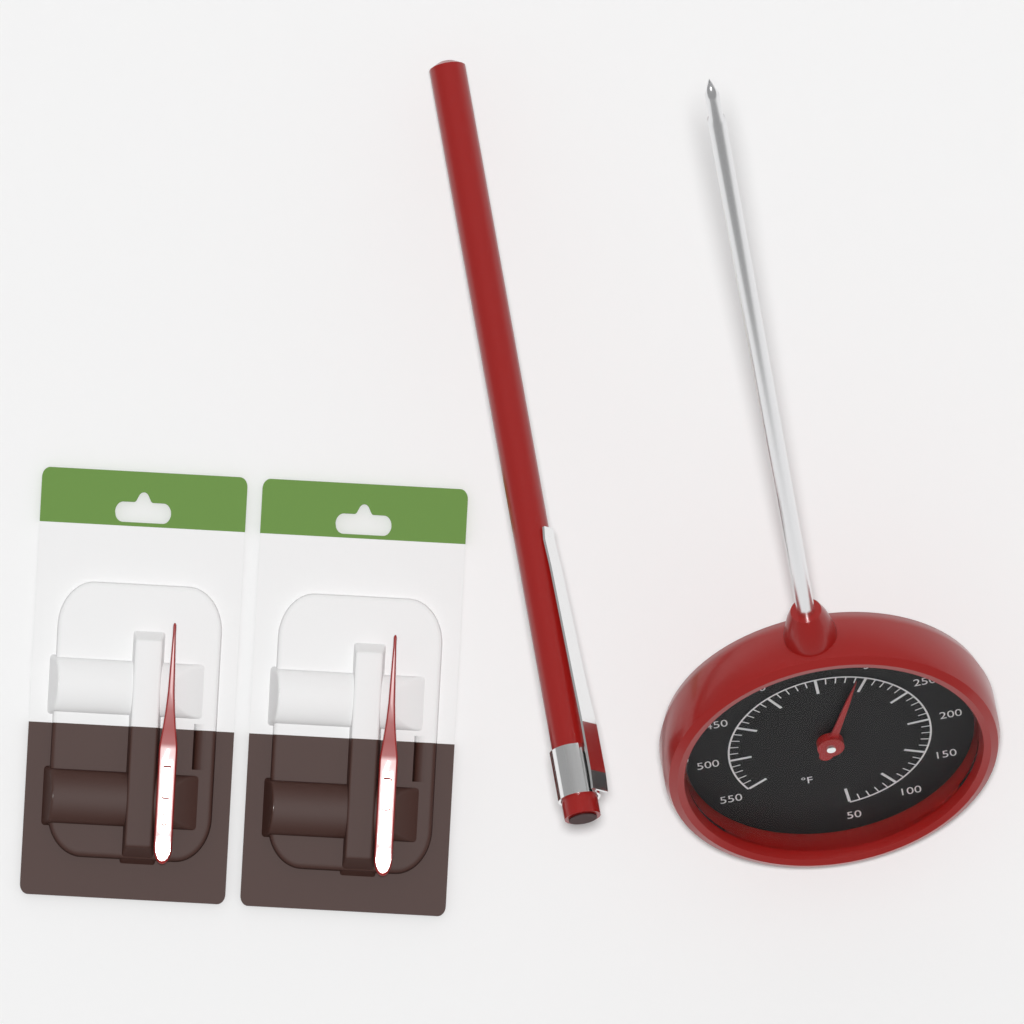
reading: 310 °F
